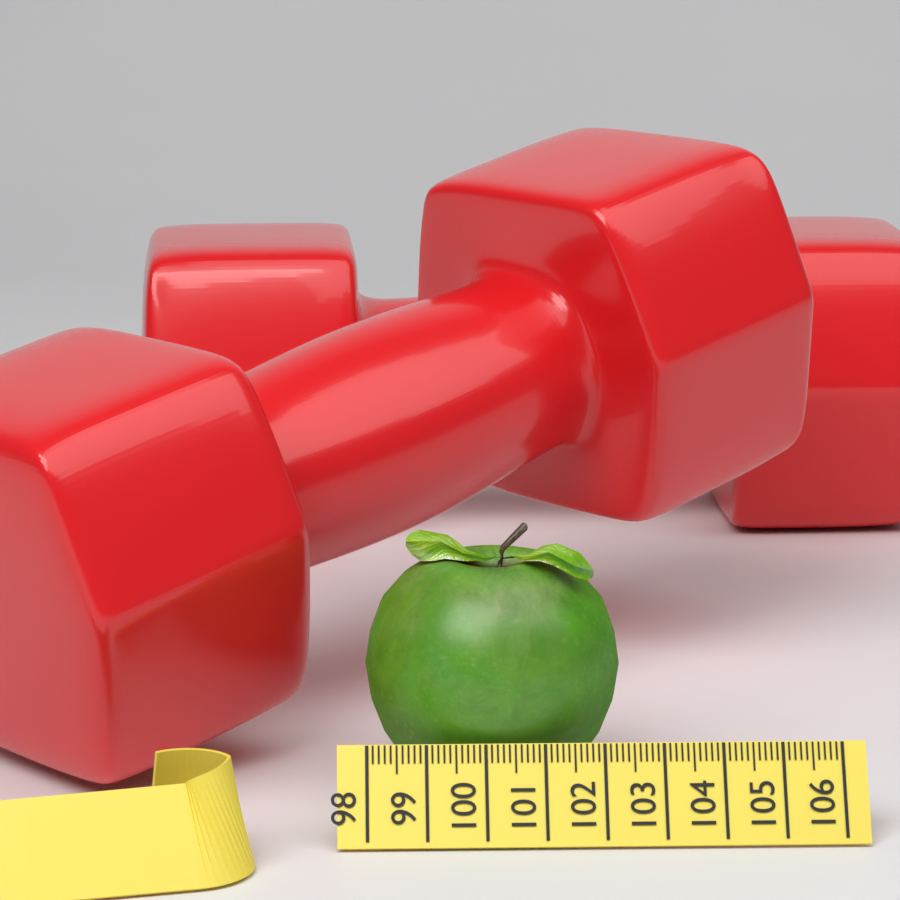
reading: 102.4 (no unit)
